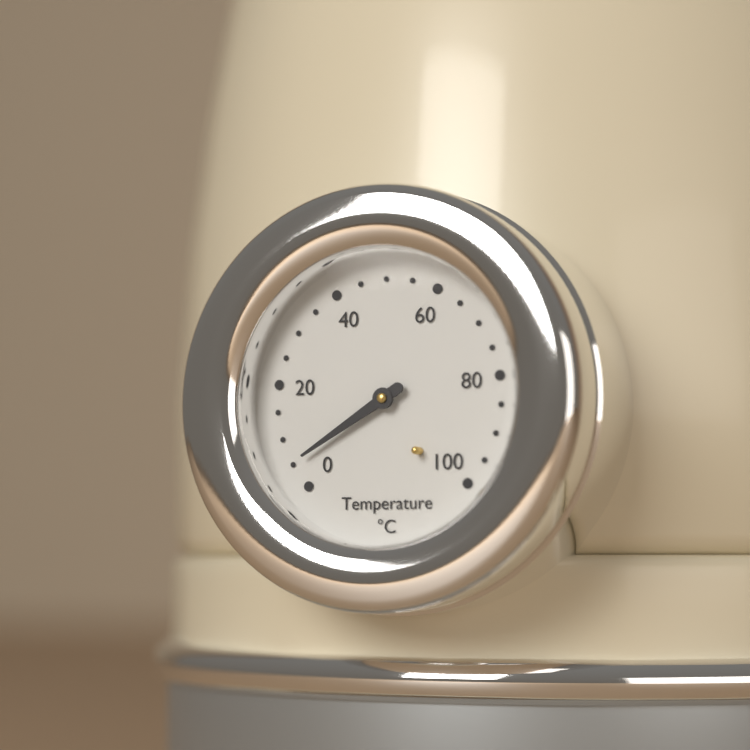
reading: 5 °C
